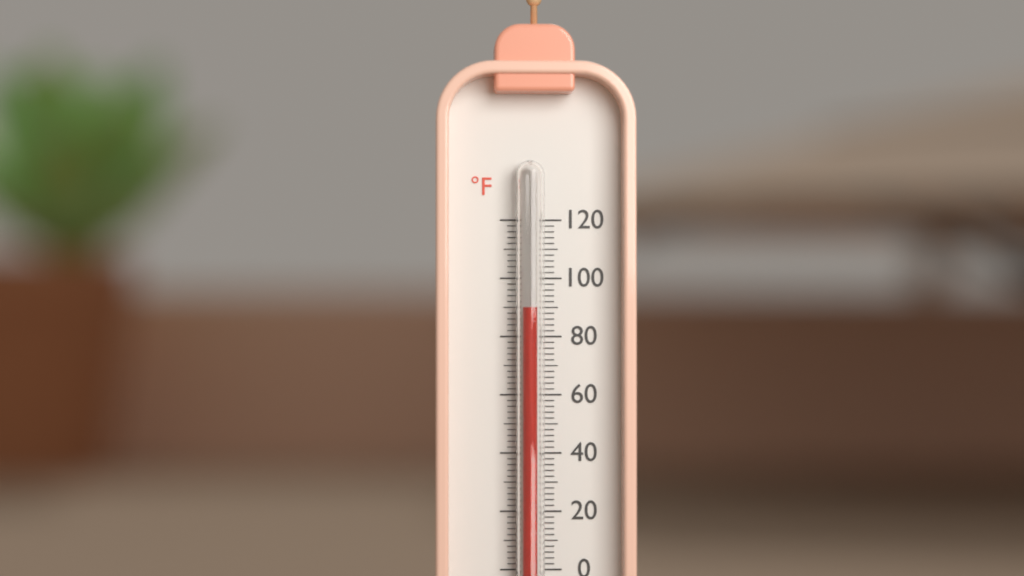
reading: 90 °F
